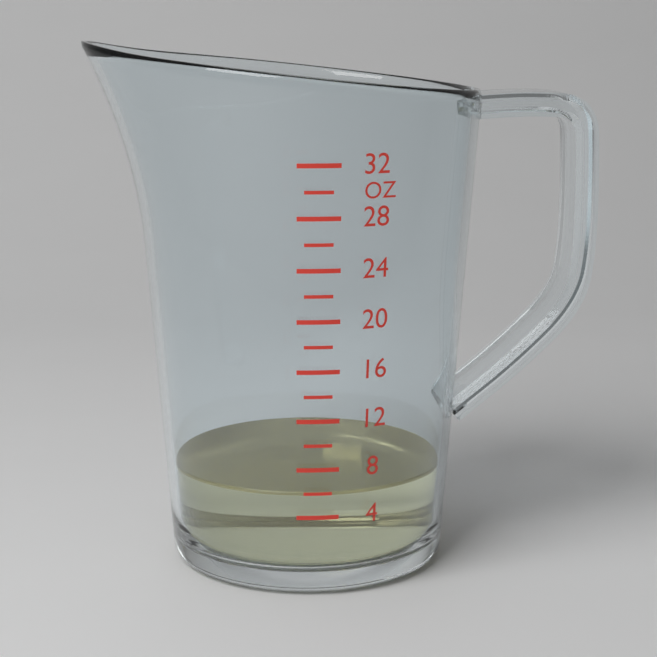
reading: 6 oz
